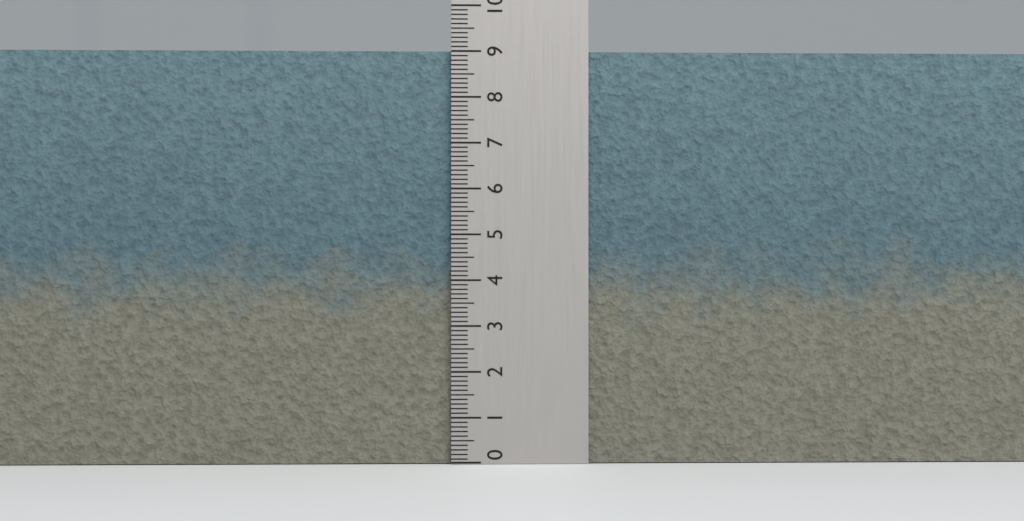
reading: 9.0 (no unit)
